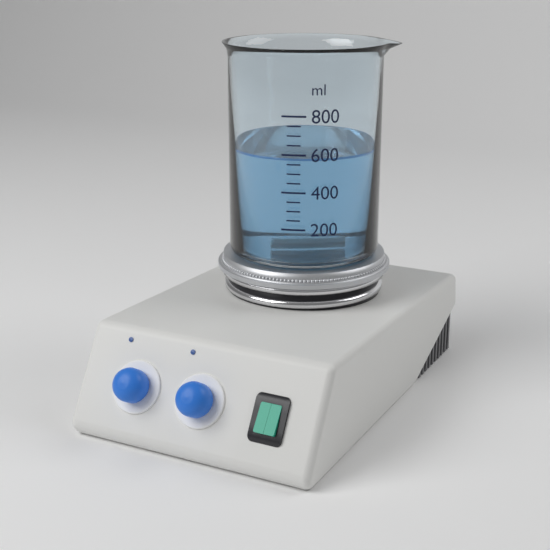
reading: 580 ml
